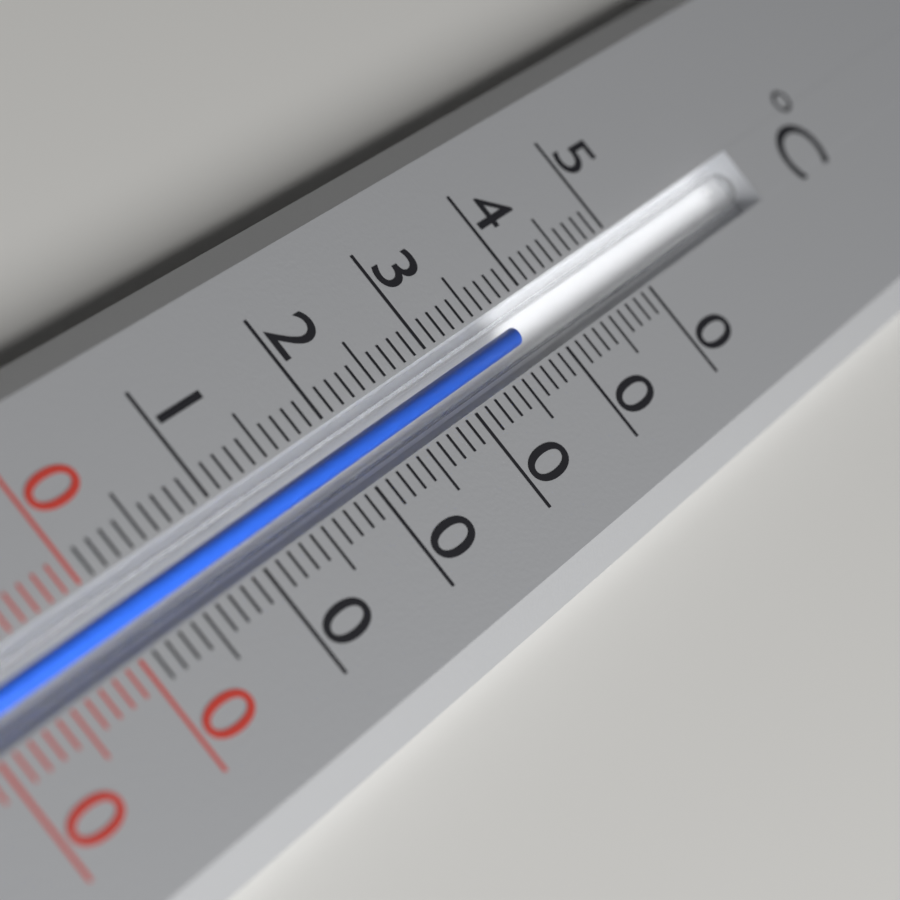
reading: 37 °C
